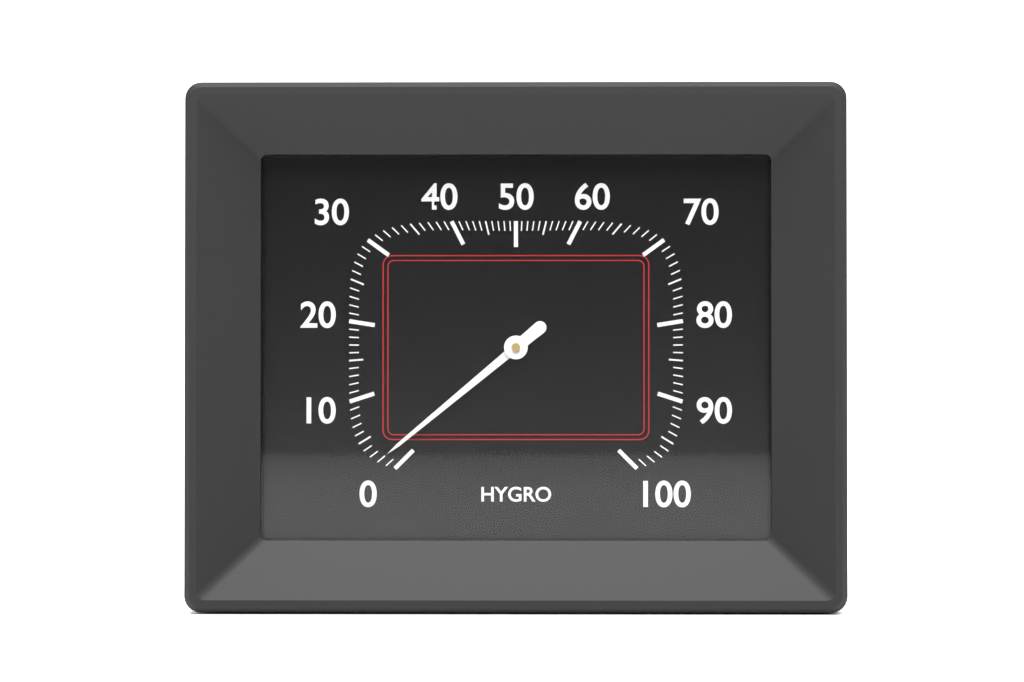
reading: 2 %
